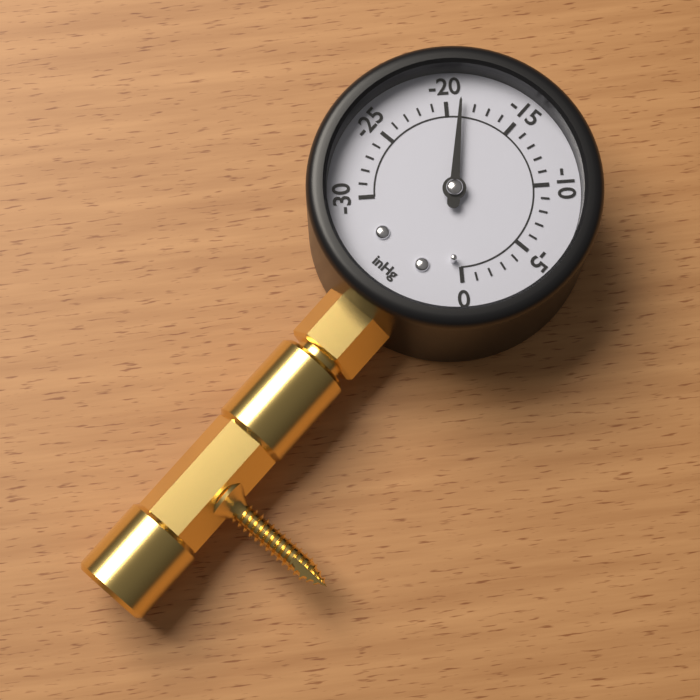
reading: -19 inHg
